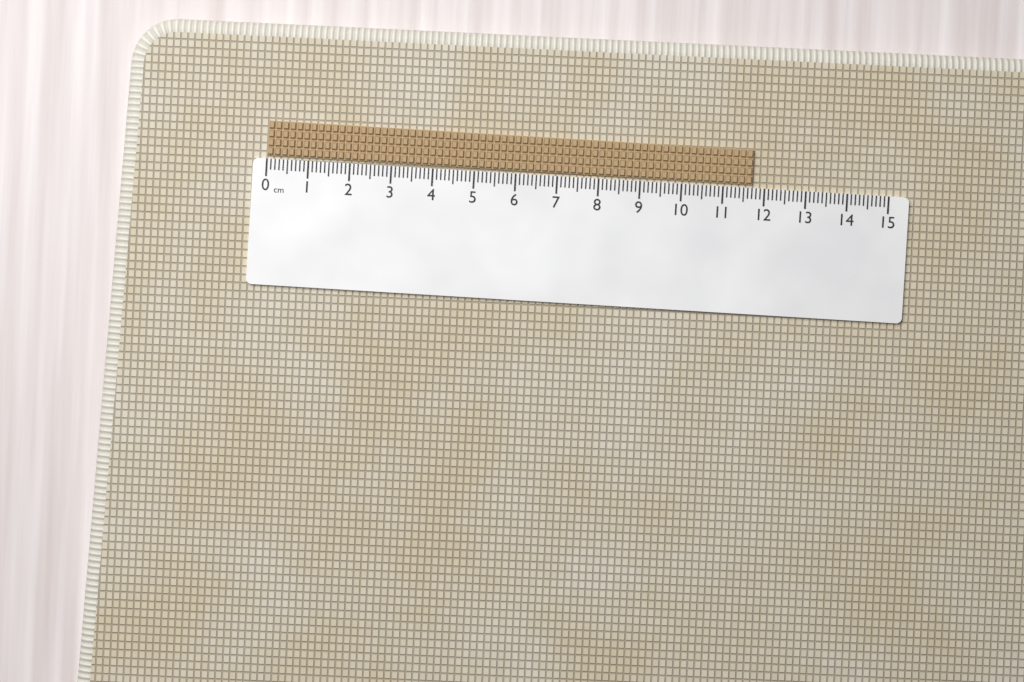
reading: 11.7 cm
